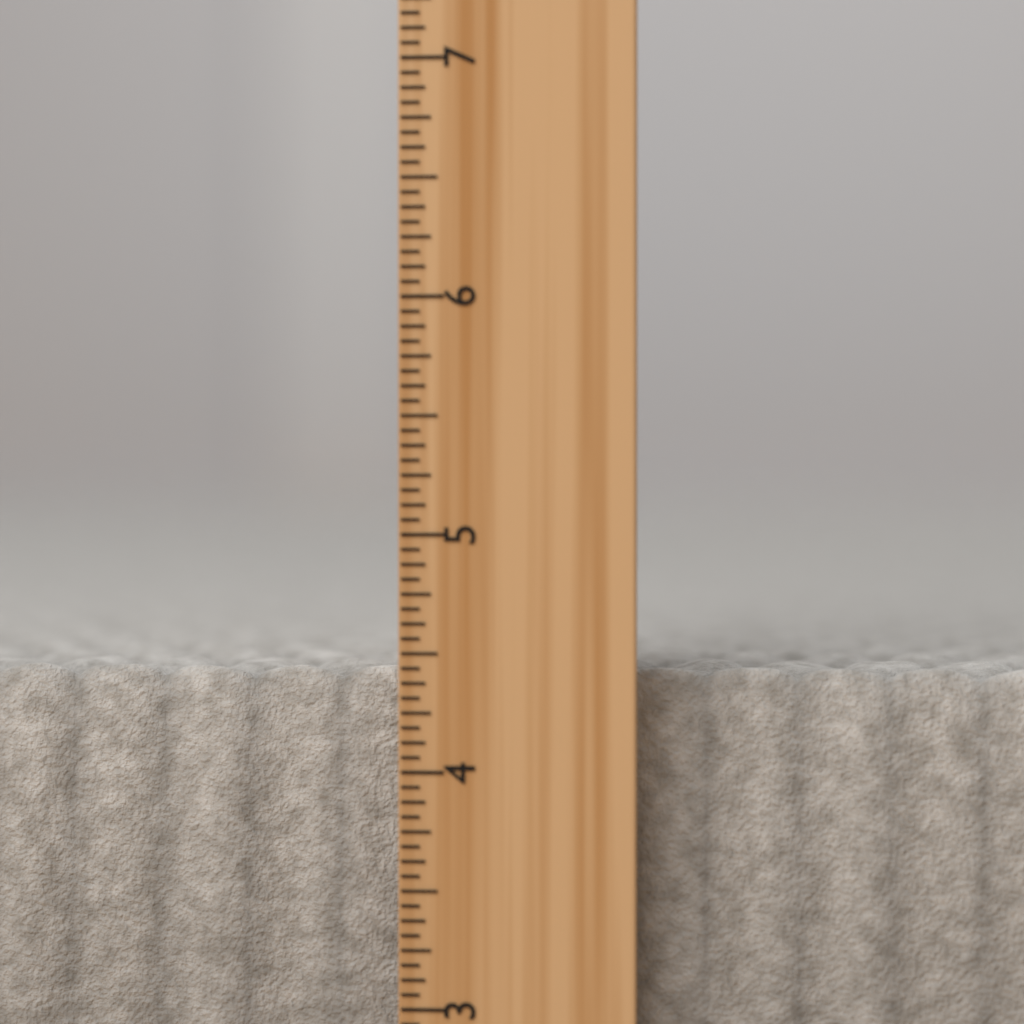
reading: 4.4375 inch
